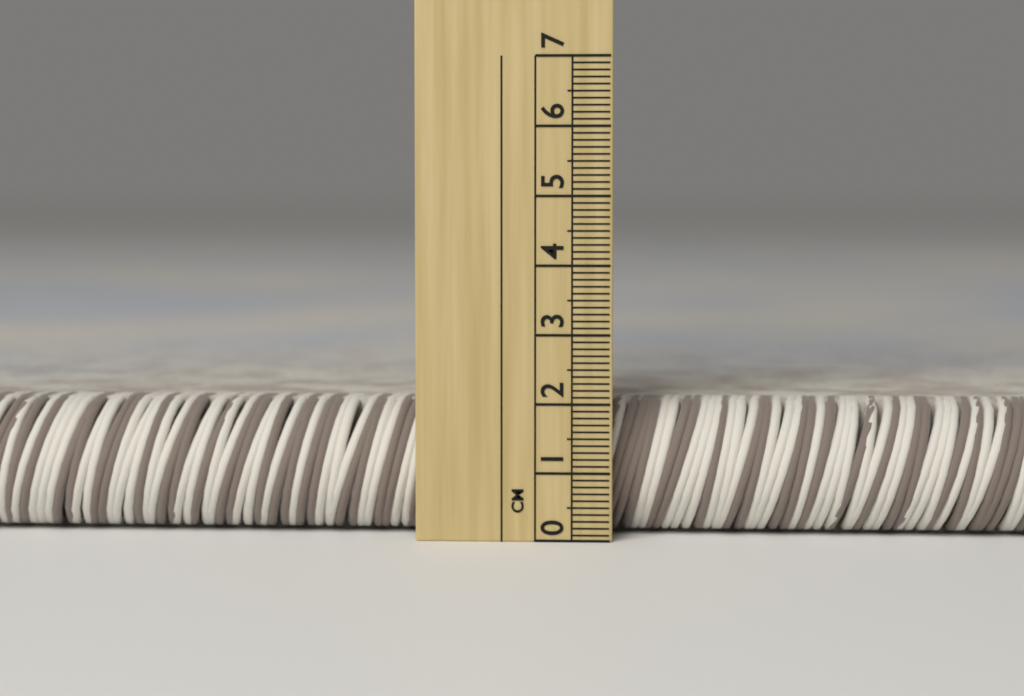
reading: 2.0 cm
